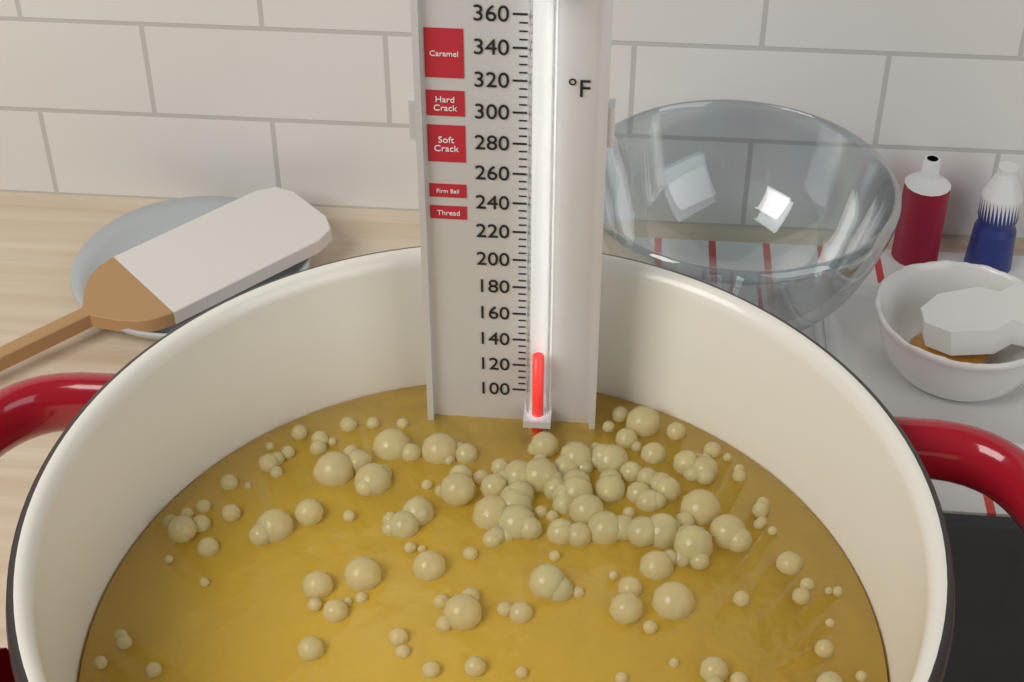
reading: 135 °F
